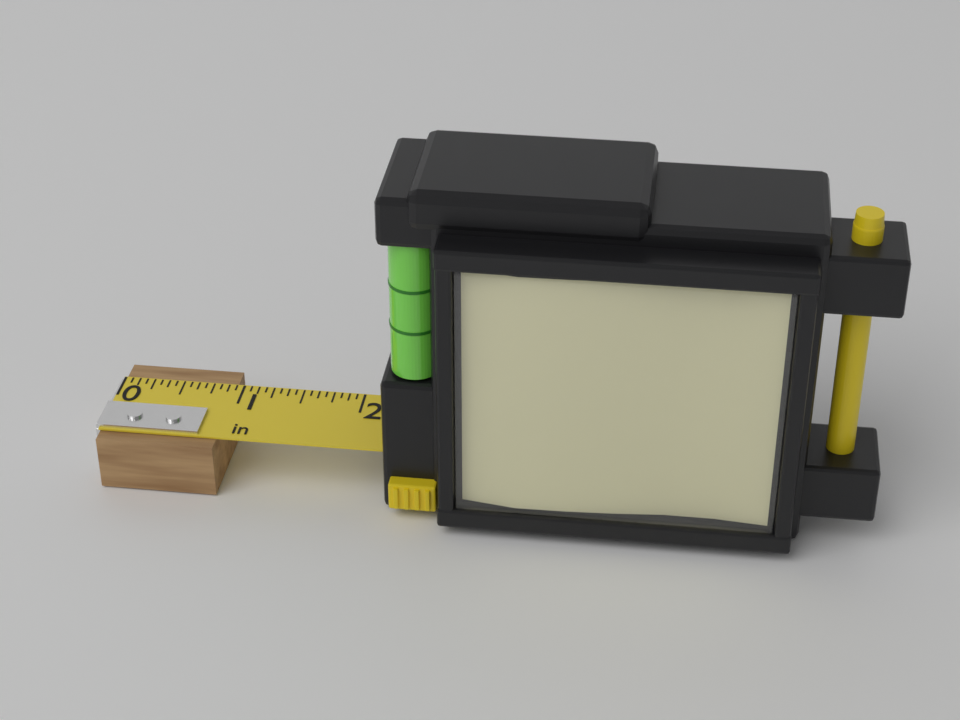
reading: 0.9375 in
